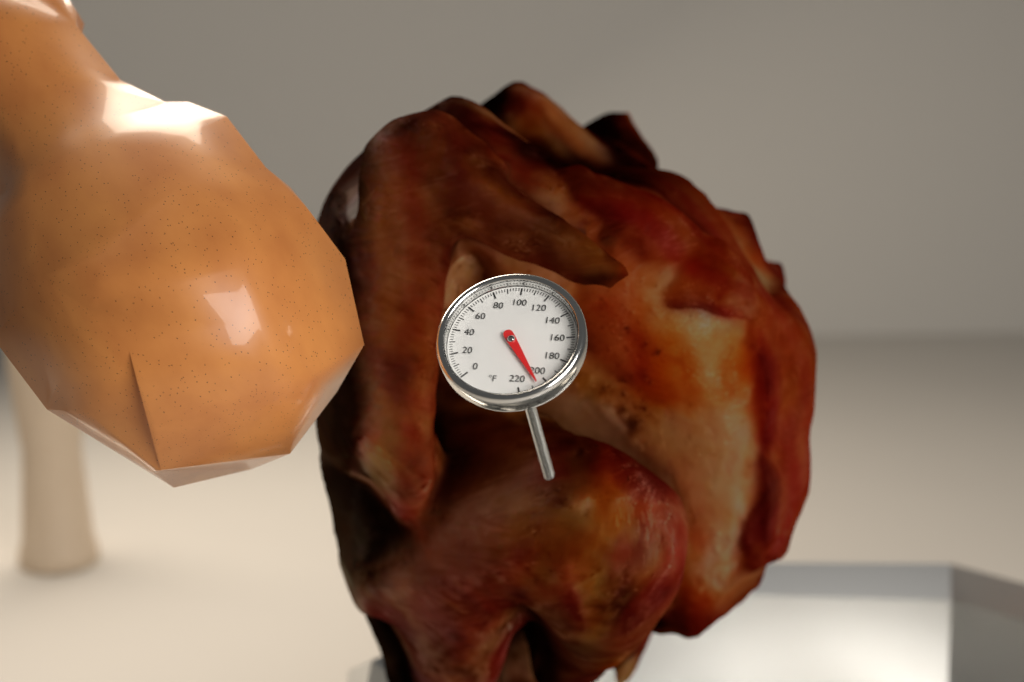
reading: 206 °F
